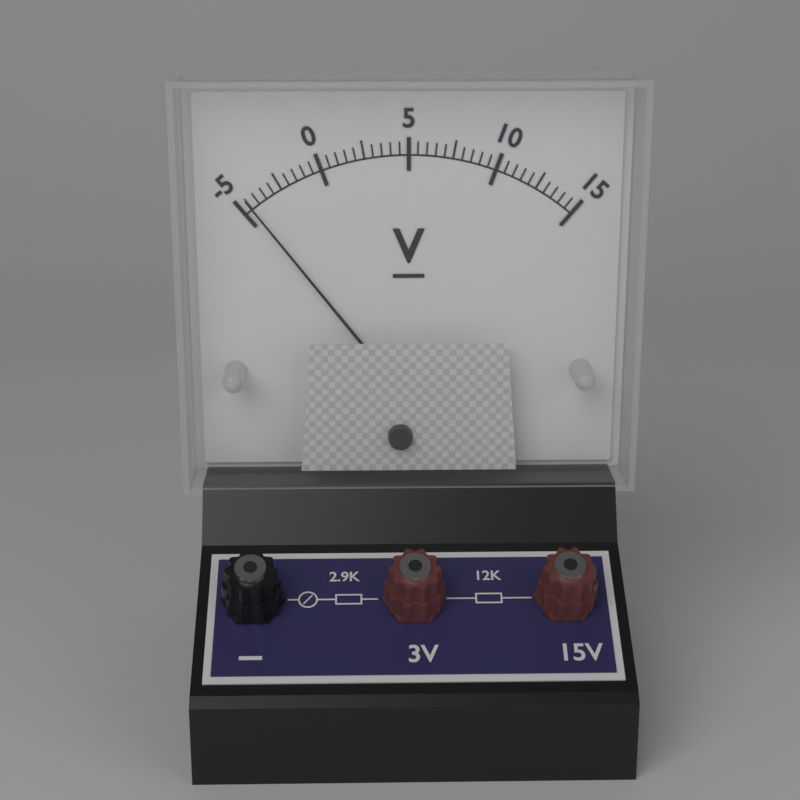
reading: -4.5 V
